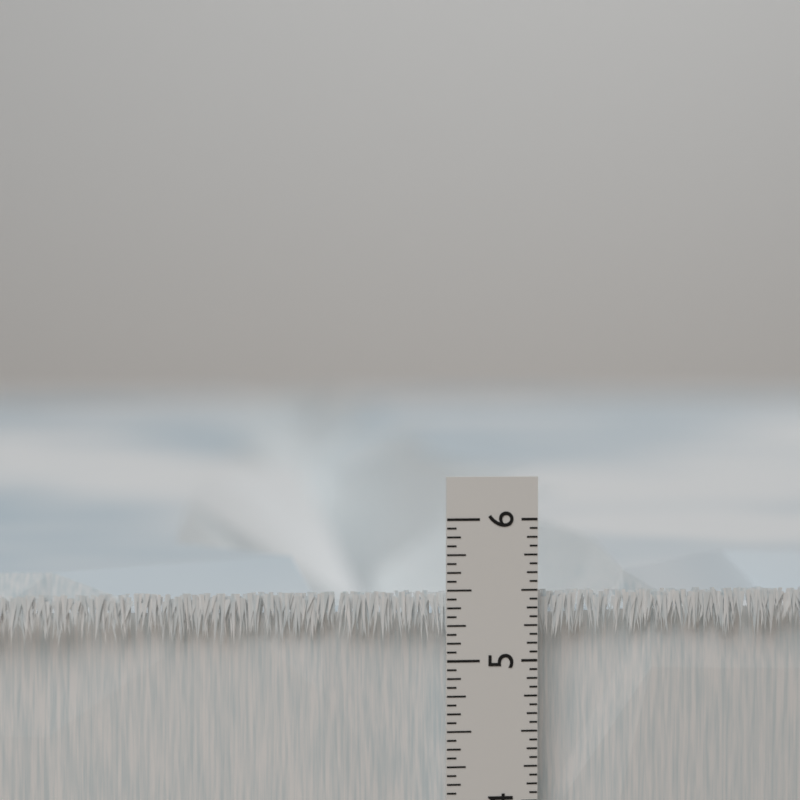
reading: 5.5000 in
